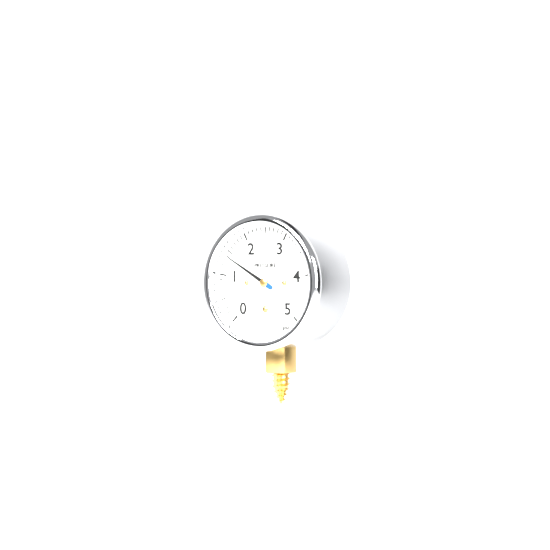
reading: 1.4 psi
